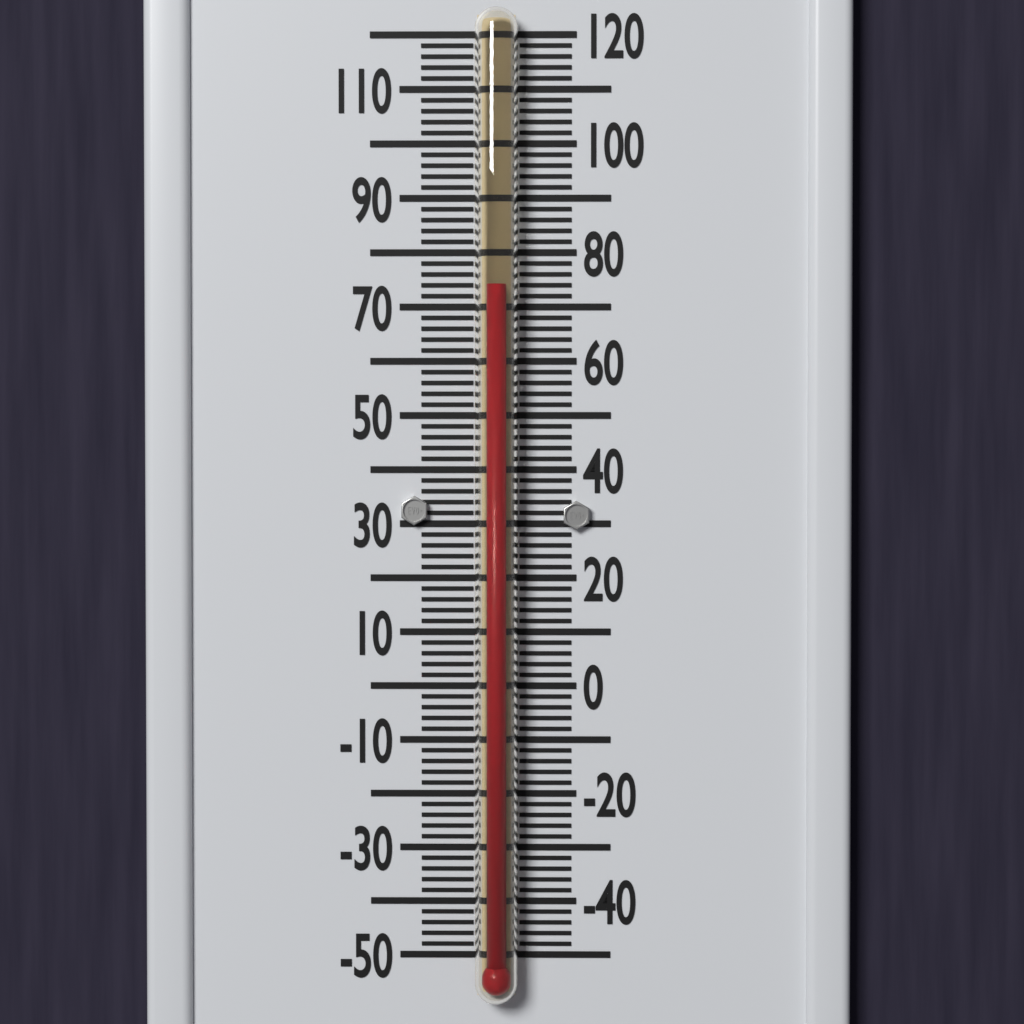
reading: 74 °F
